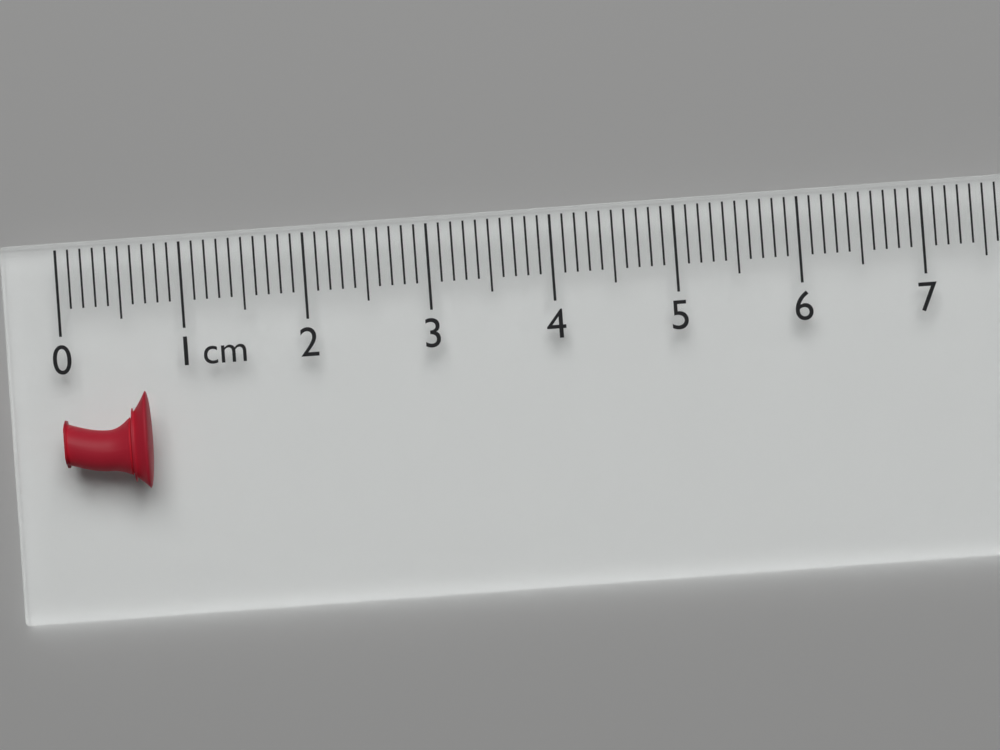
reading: 0.7 cm
